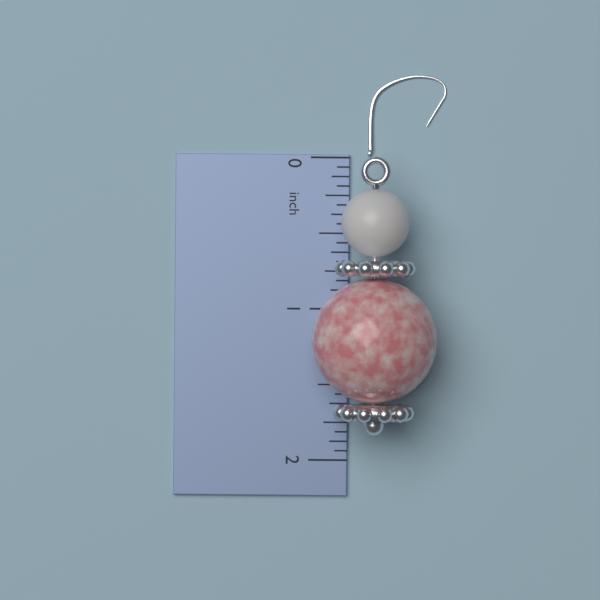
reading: 1.8125 inch
